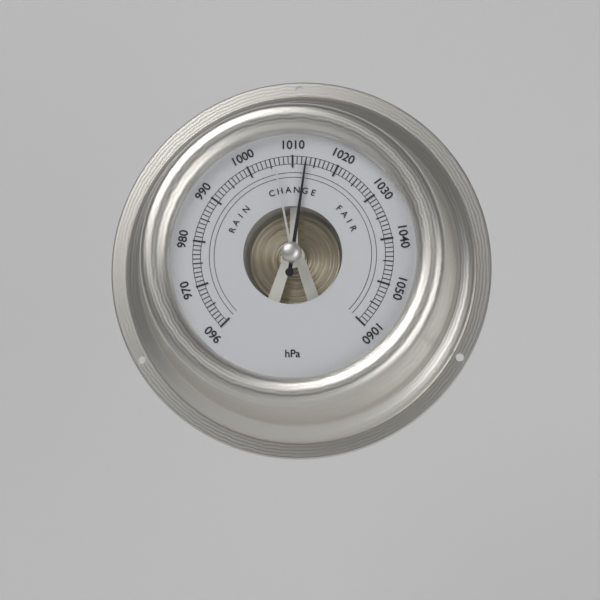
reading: 1013 hPa
